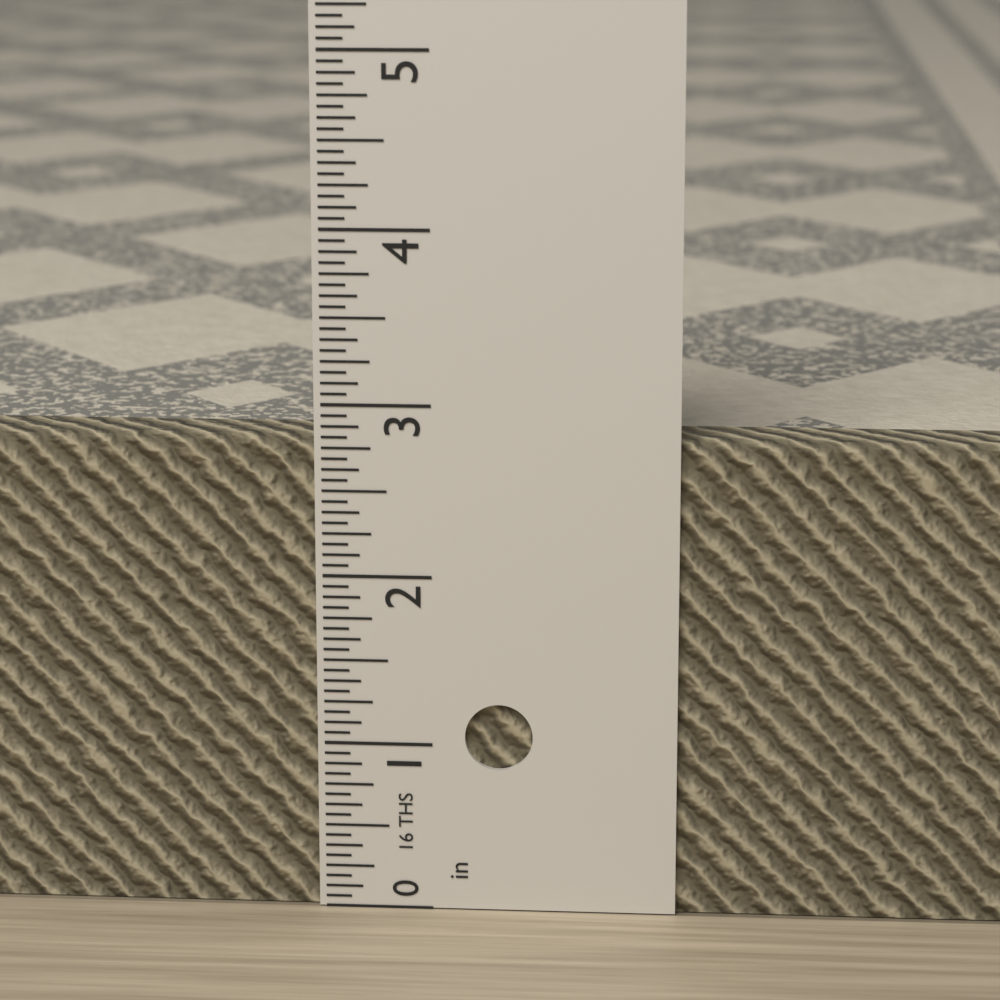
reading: 2.8125 in
